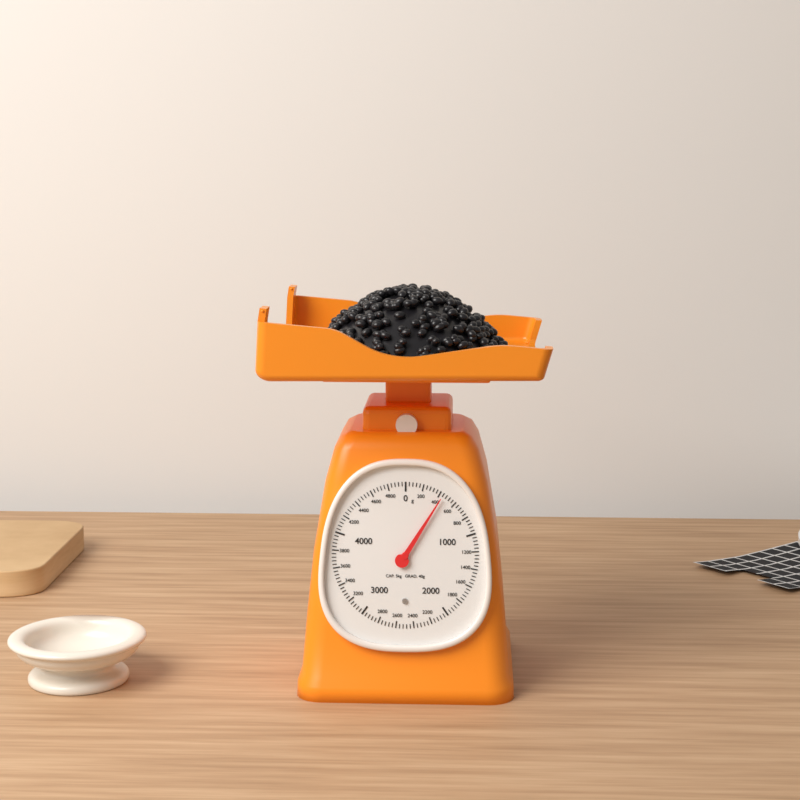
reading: 440 g
